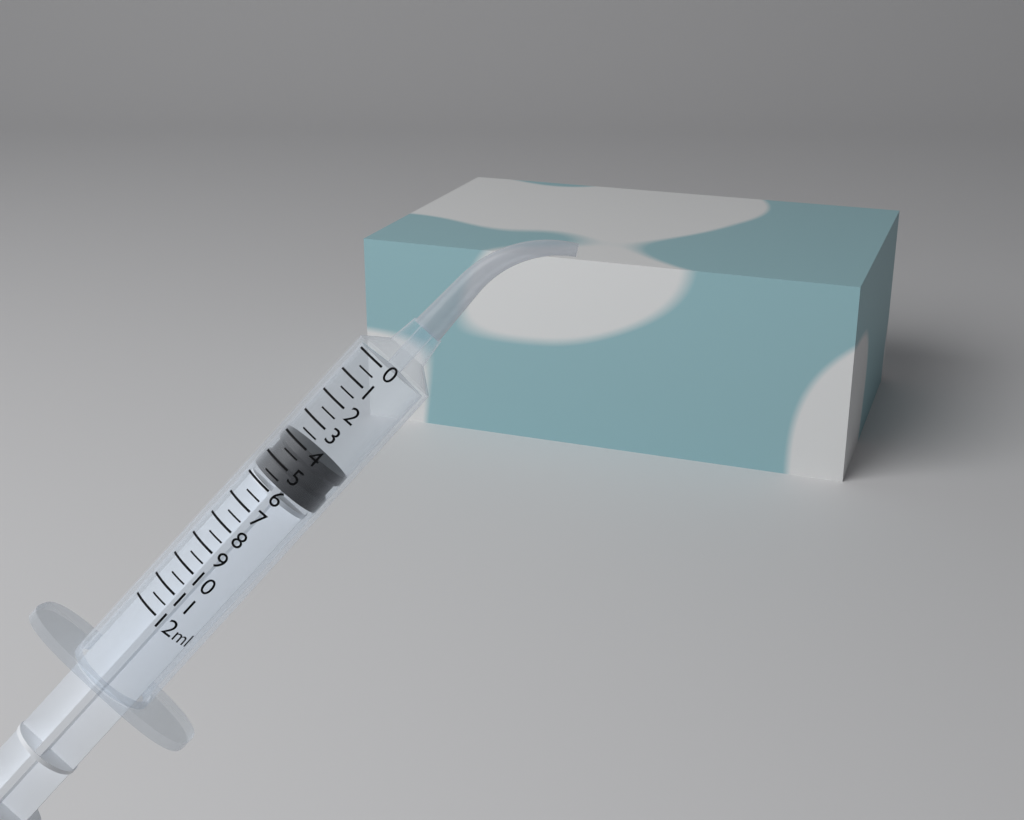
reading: 4.0 ml
